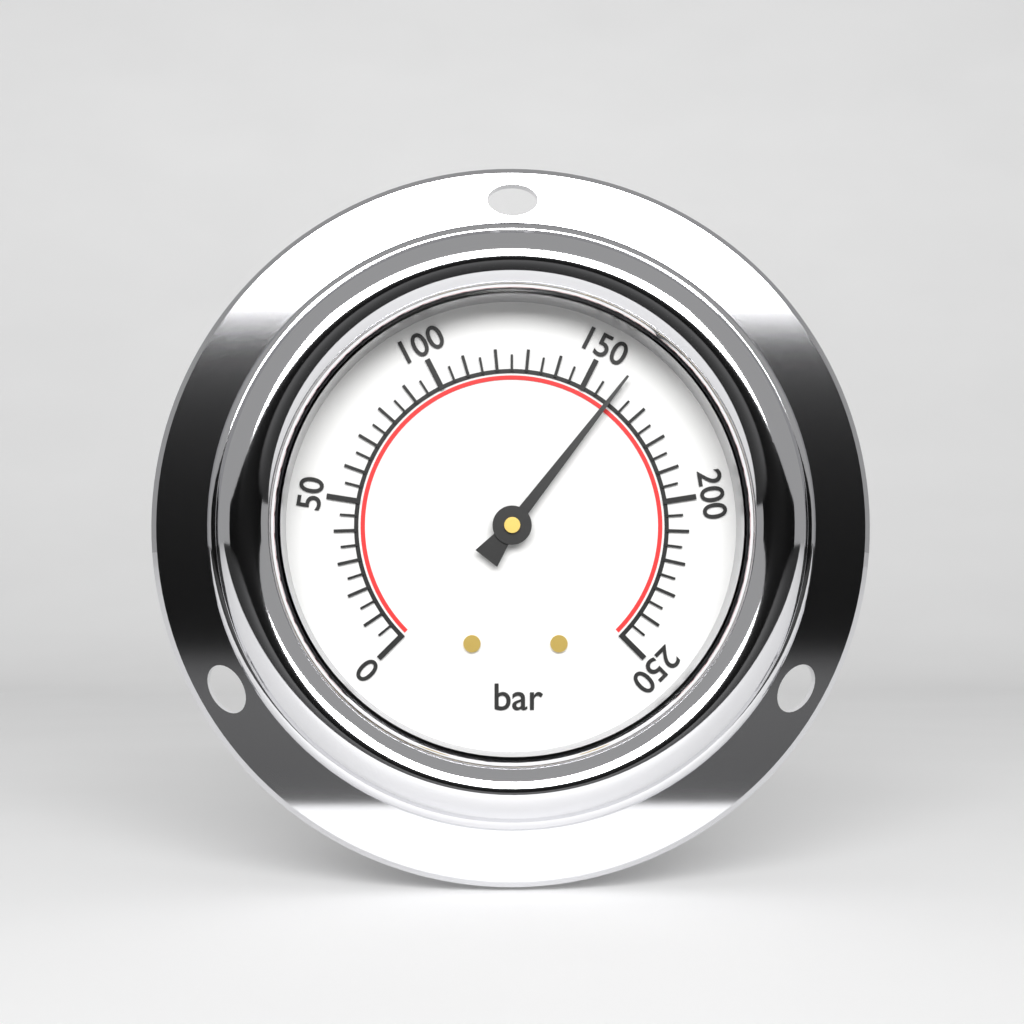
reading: 160 bar
